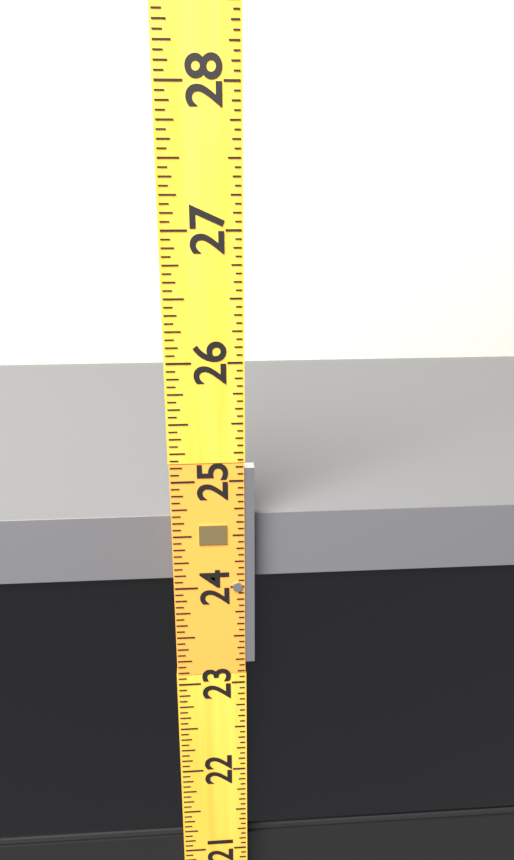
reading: 24.6250 (no unit)
